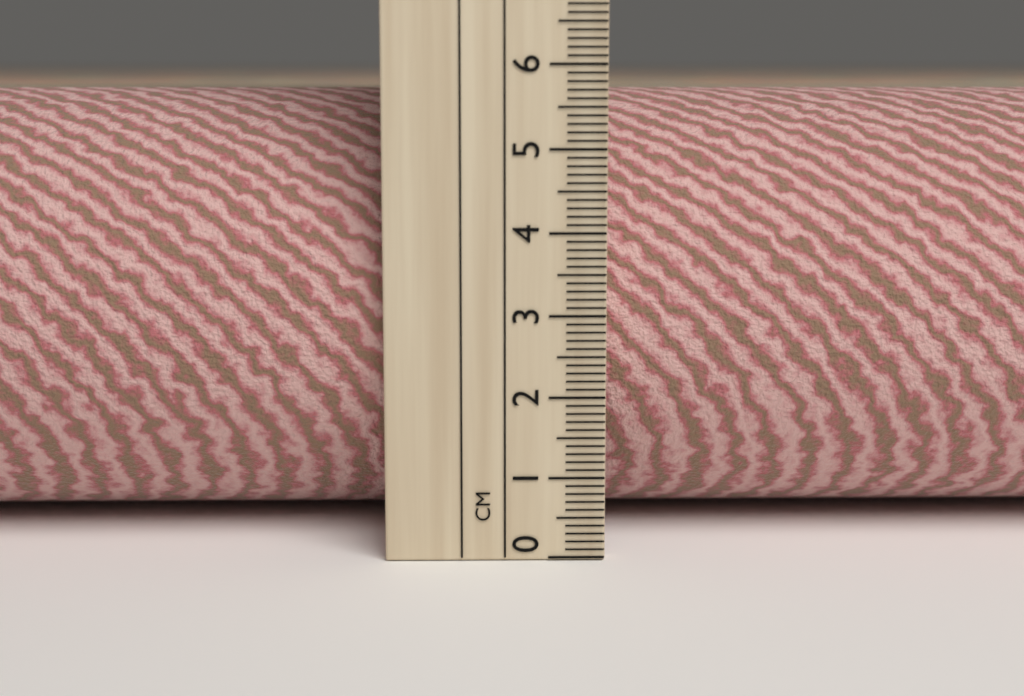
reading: 5.7 cm
